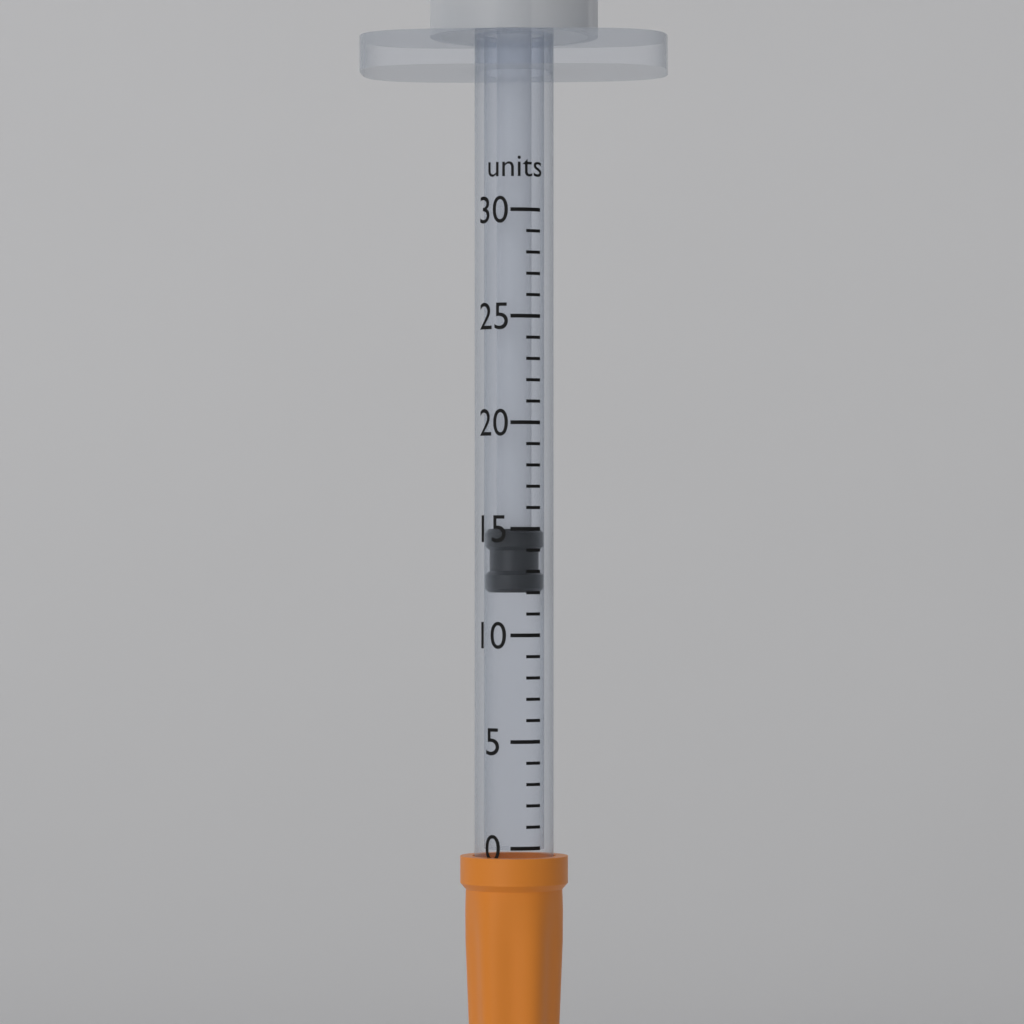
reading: 12 units
